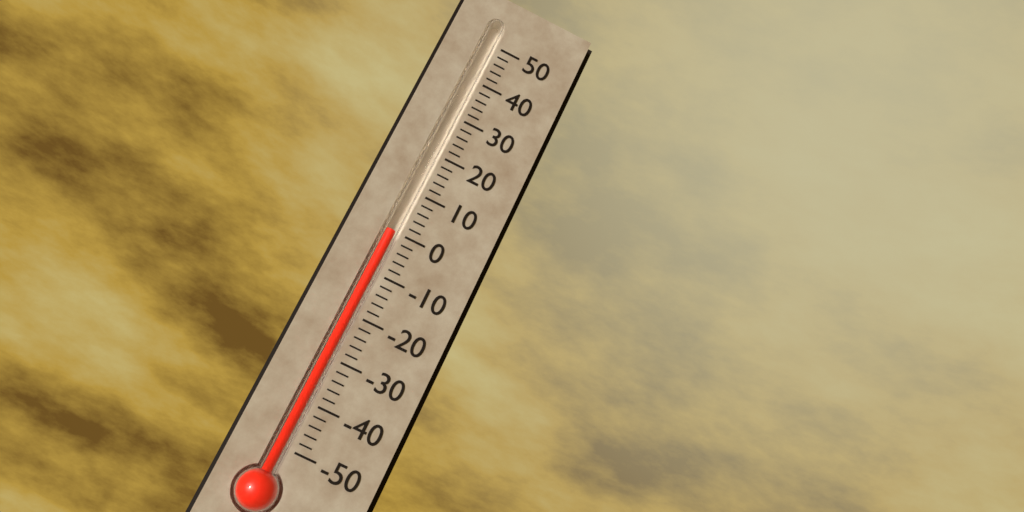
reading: 0 (no unit)
